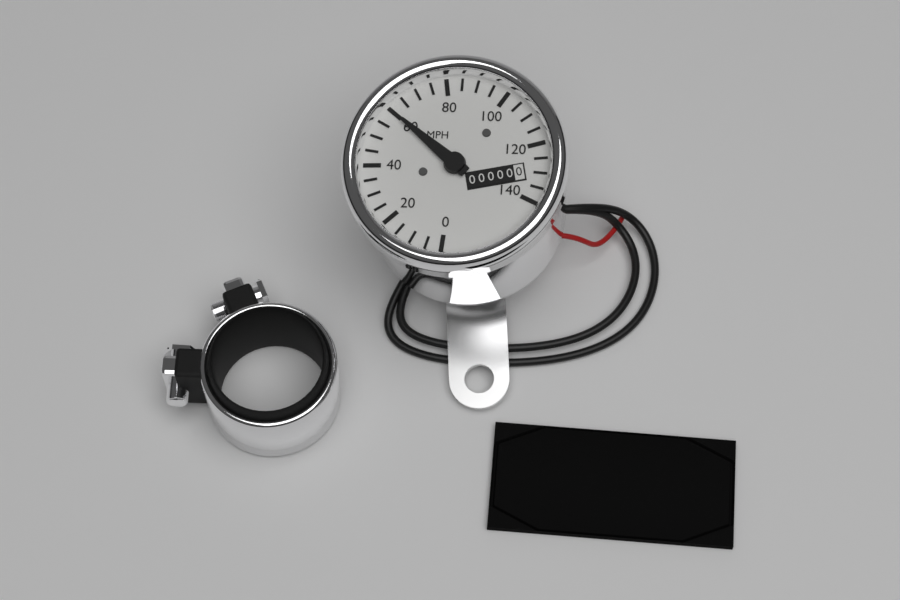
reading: 60 MPH
